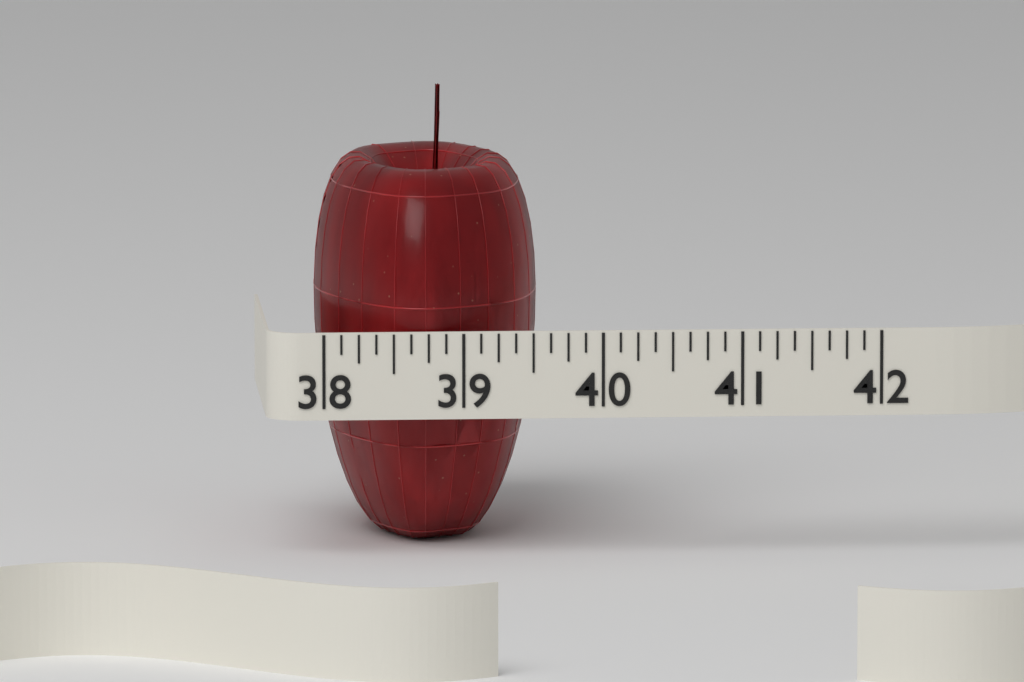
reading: 39.625 (no unit)
